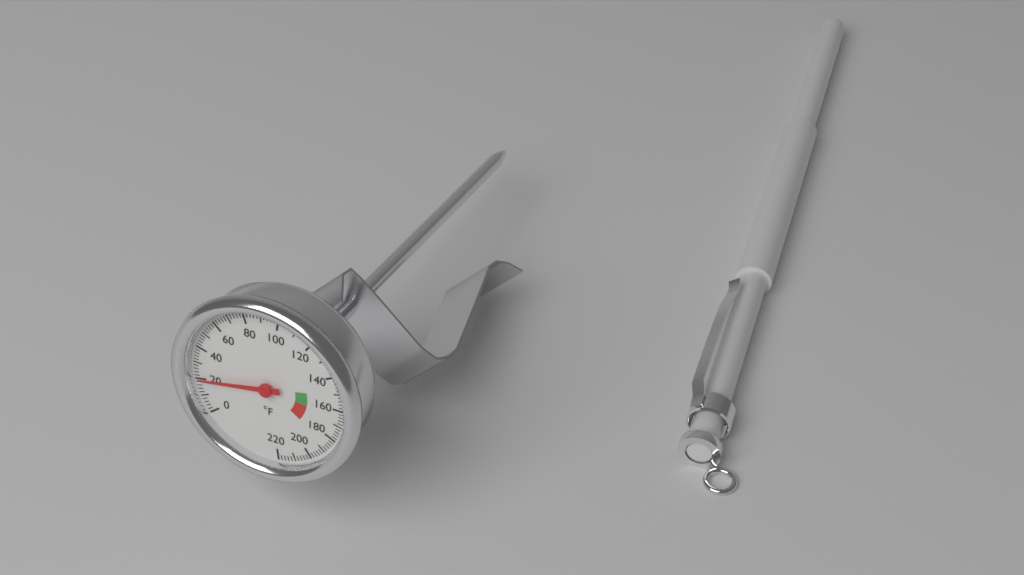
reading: 20 °F
